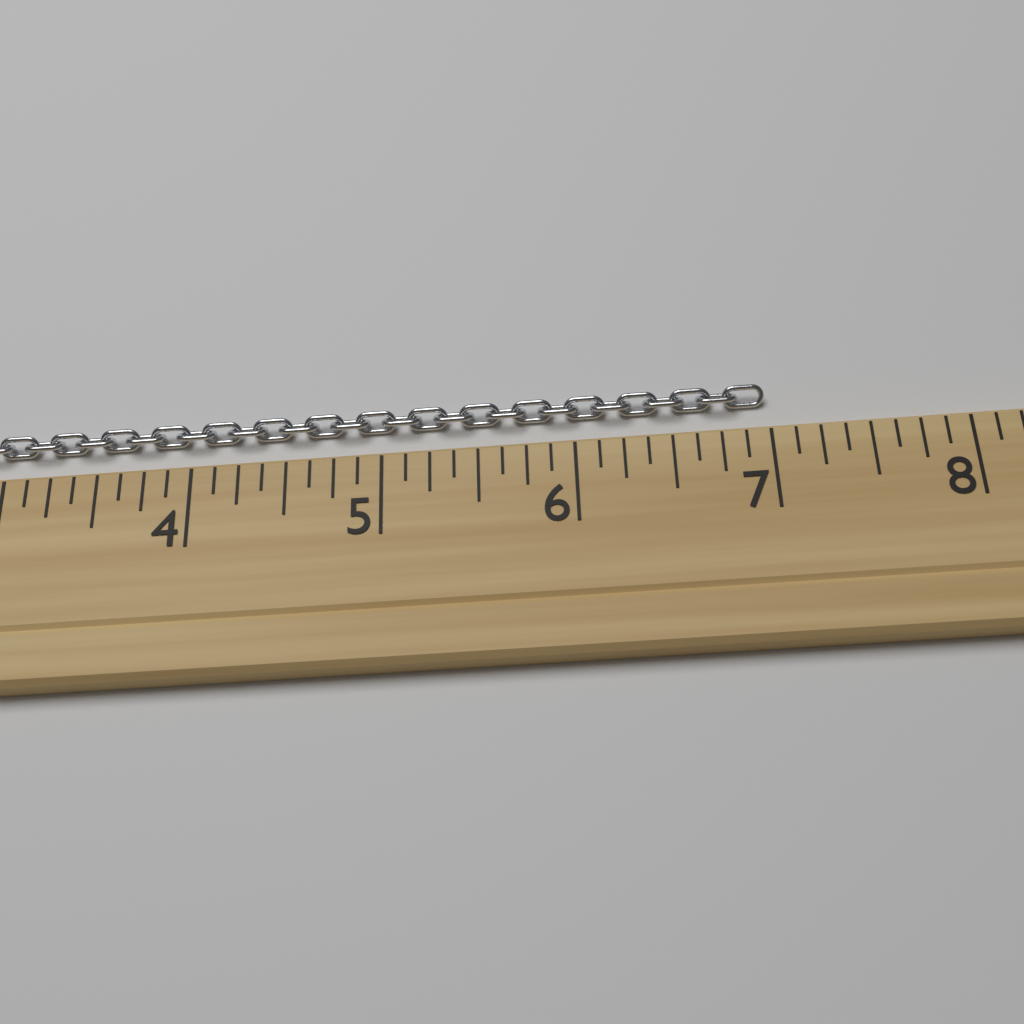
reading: 7.000 (no unit)
